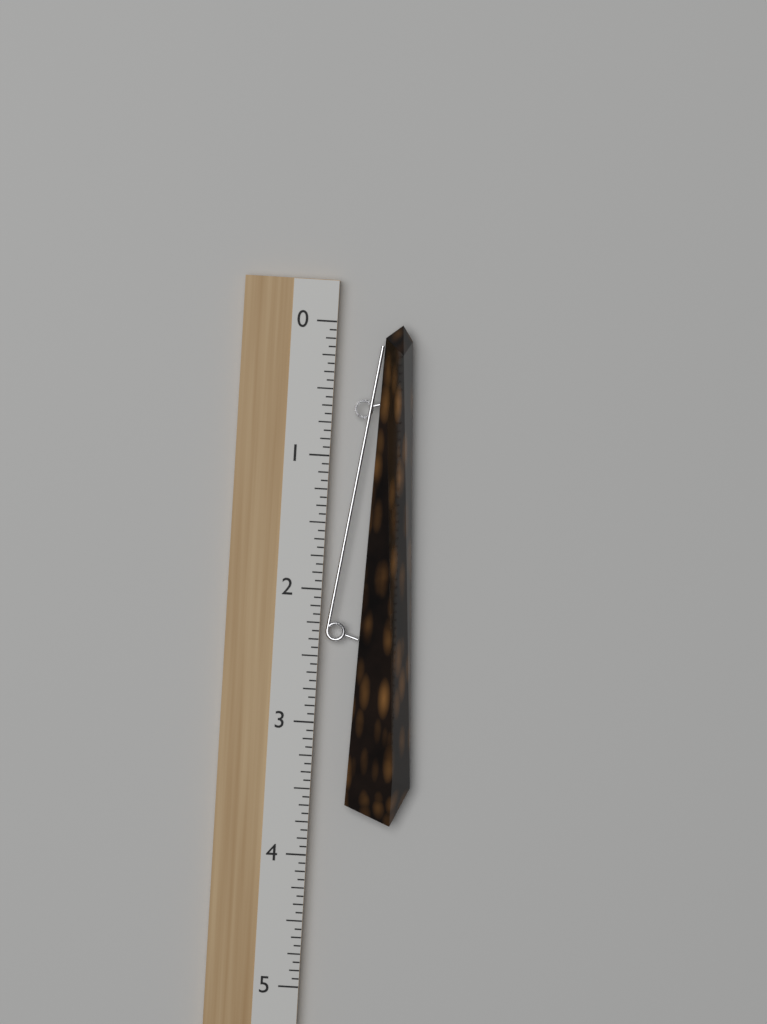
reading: 3.7500 (no unit)
